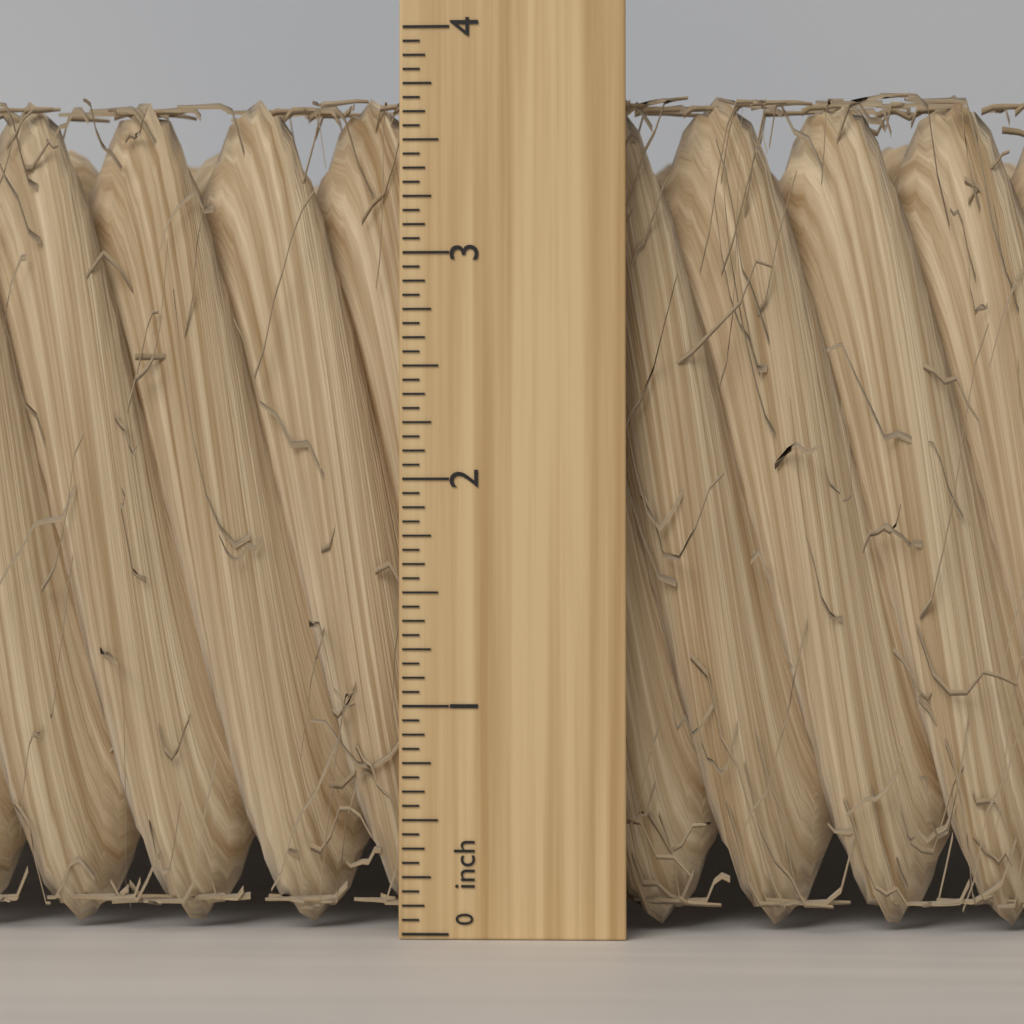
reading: 3.7500 inch
